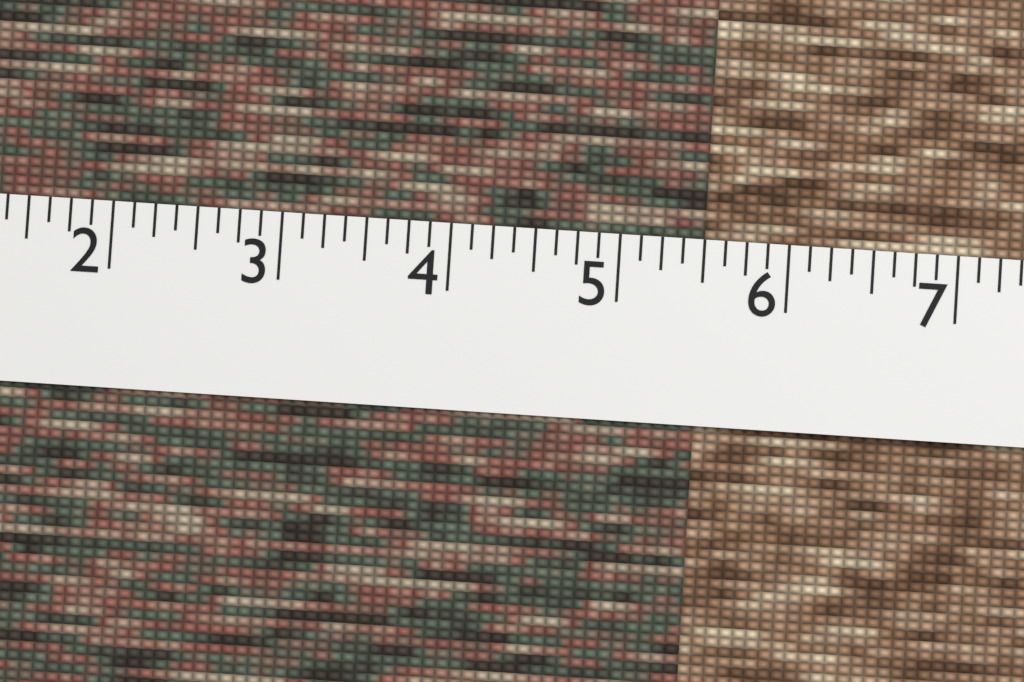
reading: 5.500 (no unit)
